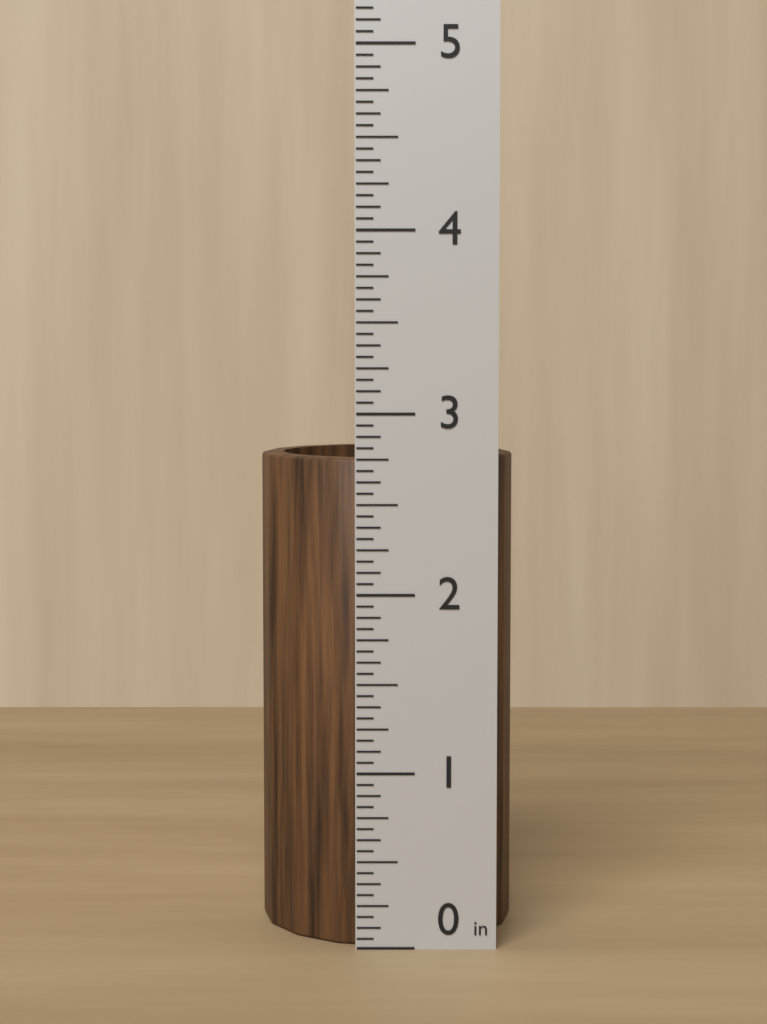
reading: 2.7500 in
